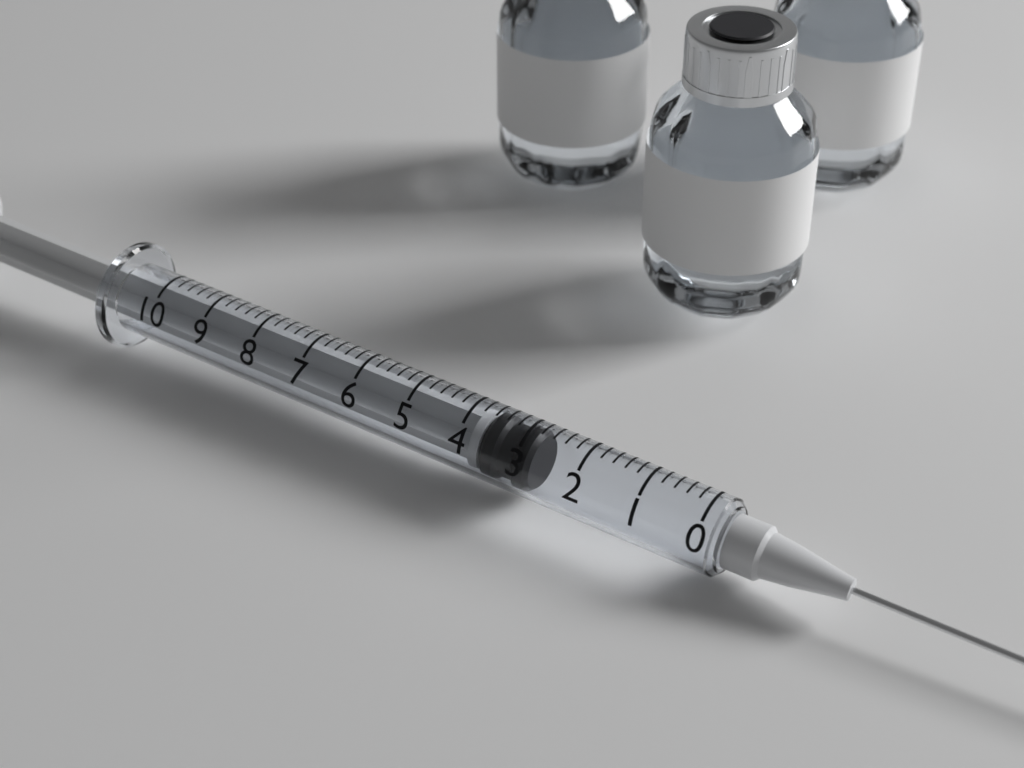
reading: 2.8 (no unit)
